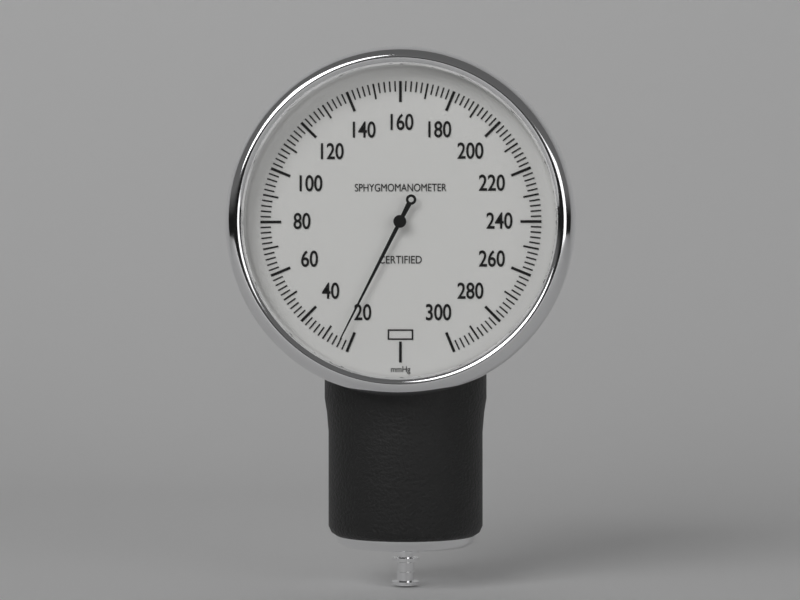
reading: 24 mmHg
